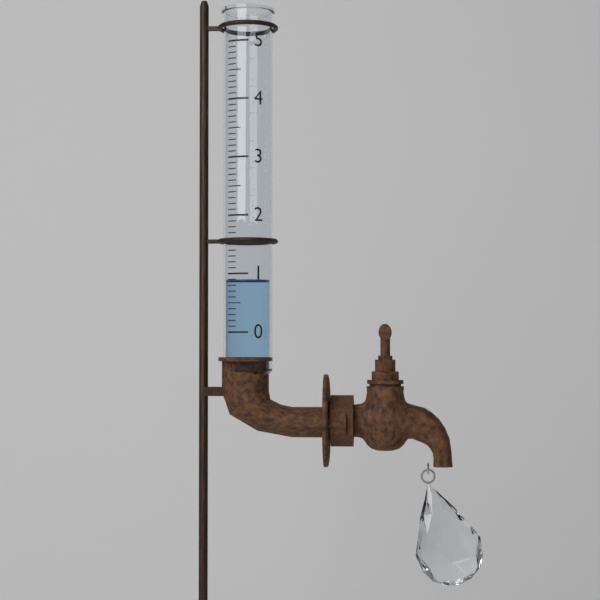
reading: 0.9 (no unit)
